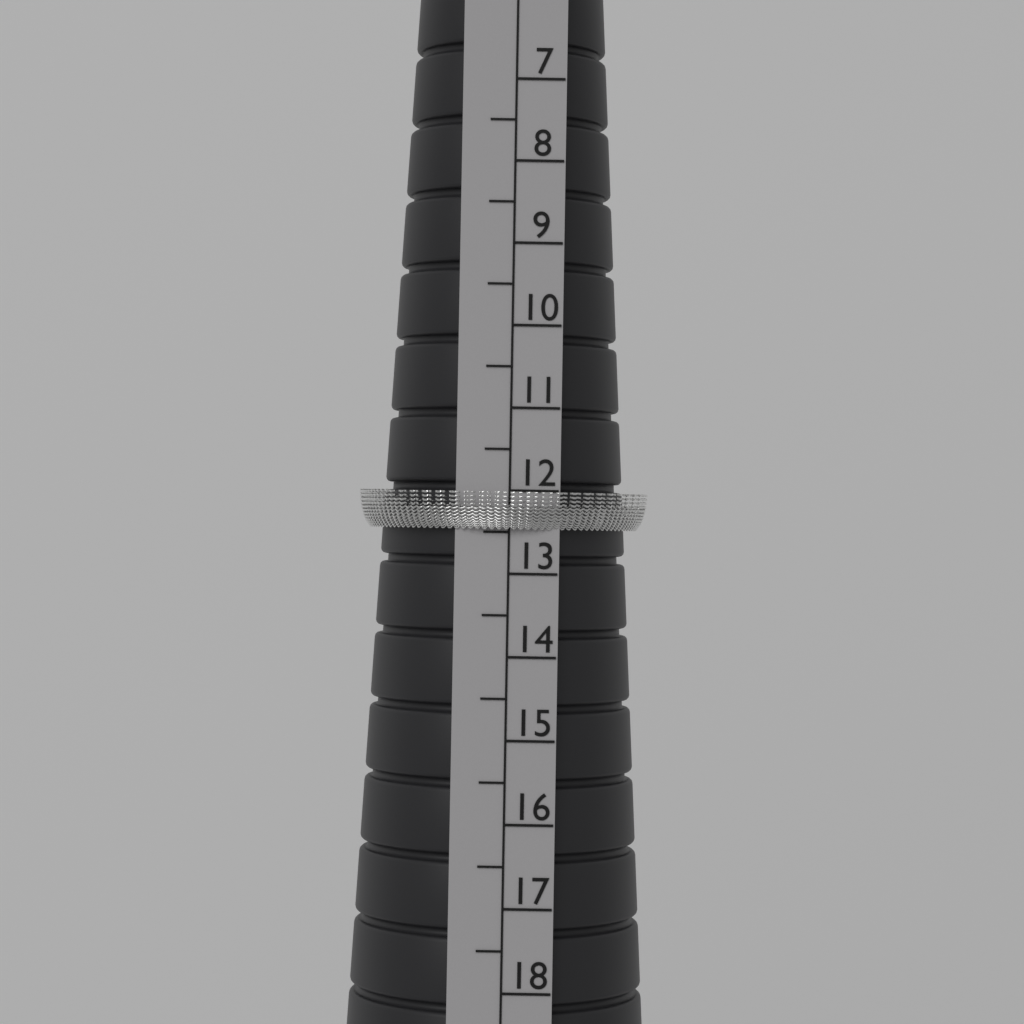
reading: 12.5 (no unit)
